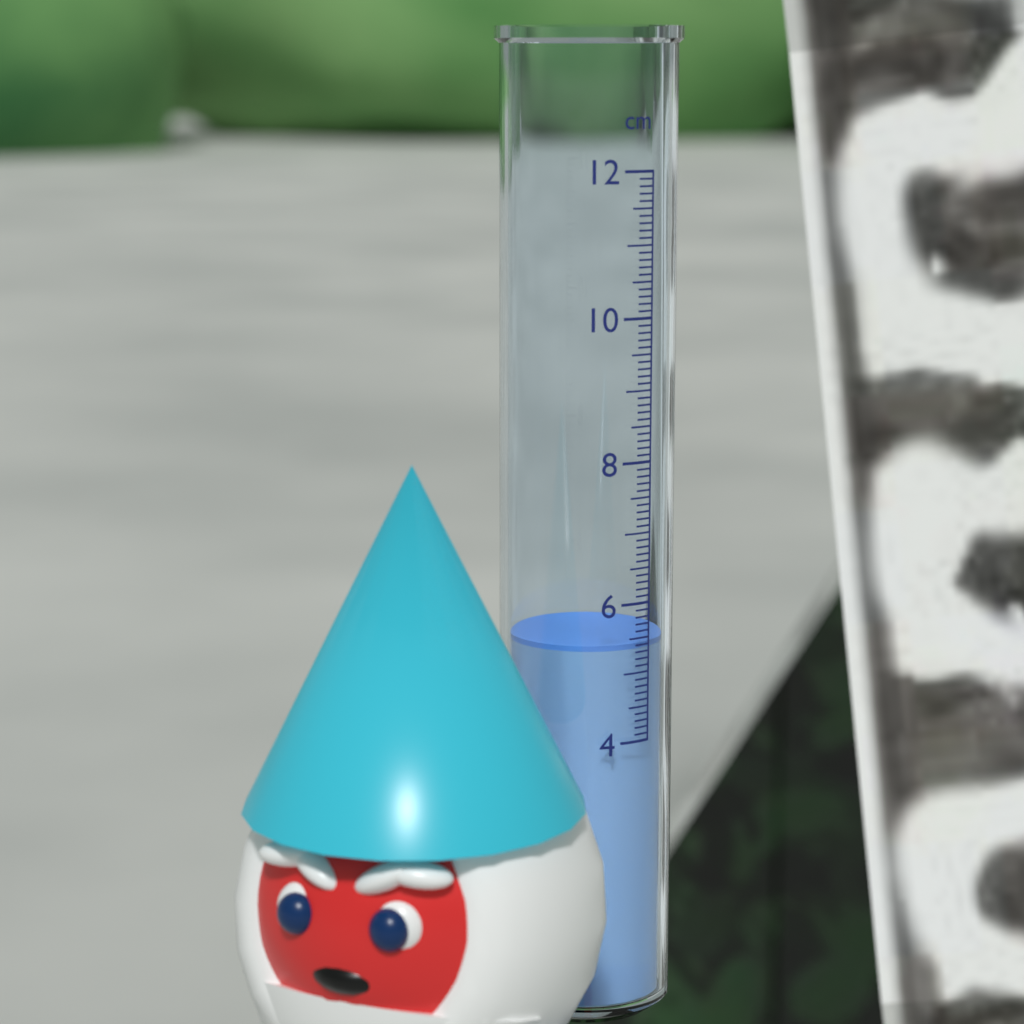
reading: 5.4 cm
